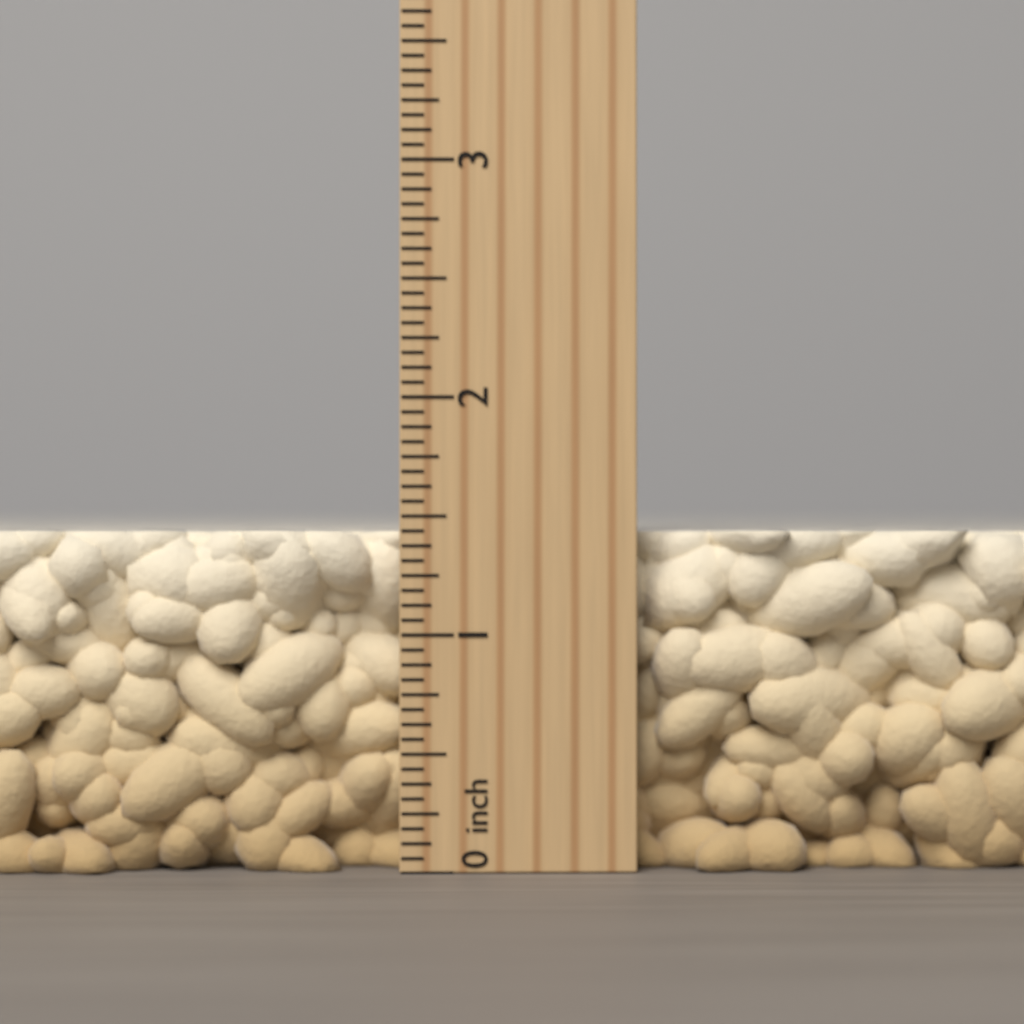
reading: 1.4375 inch
